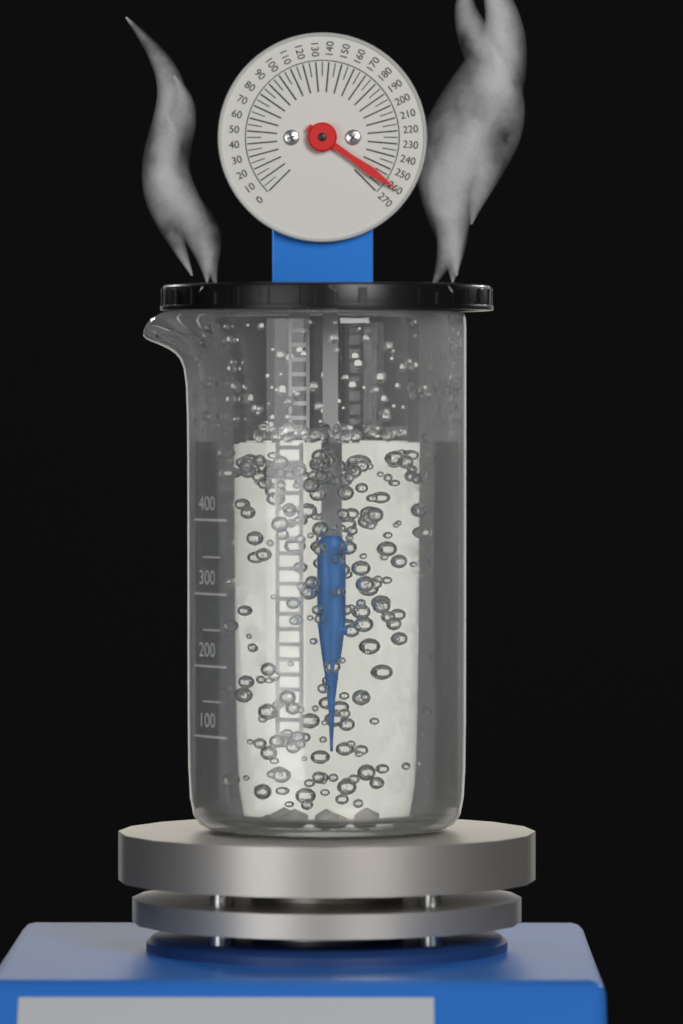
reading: 260 (no unit)
